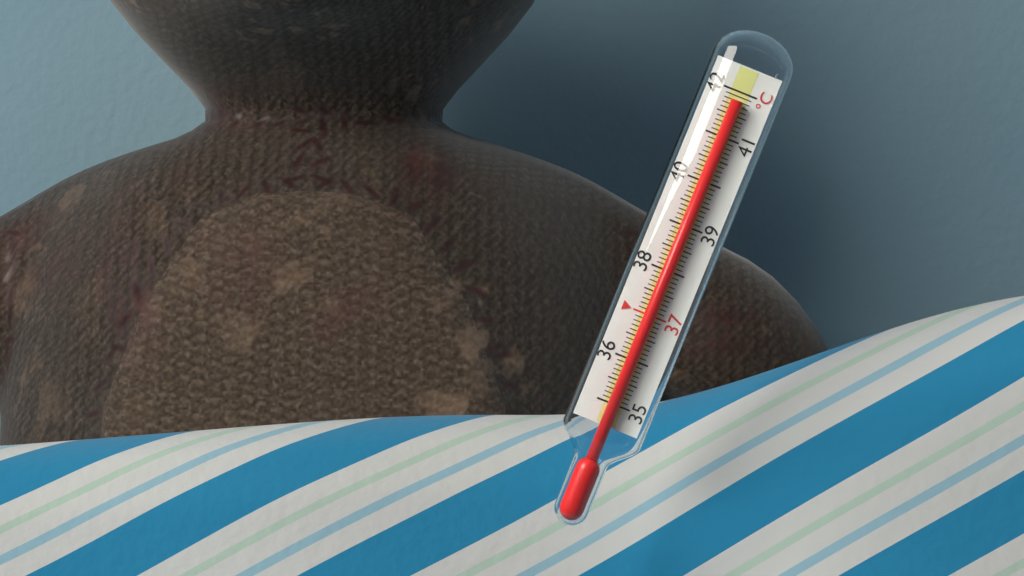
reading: 41.8 °C
